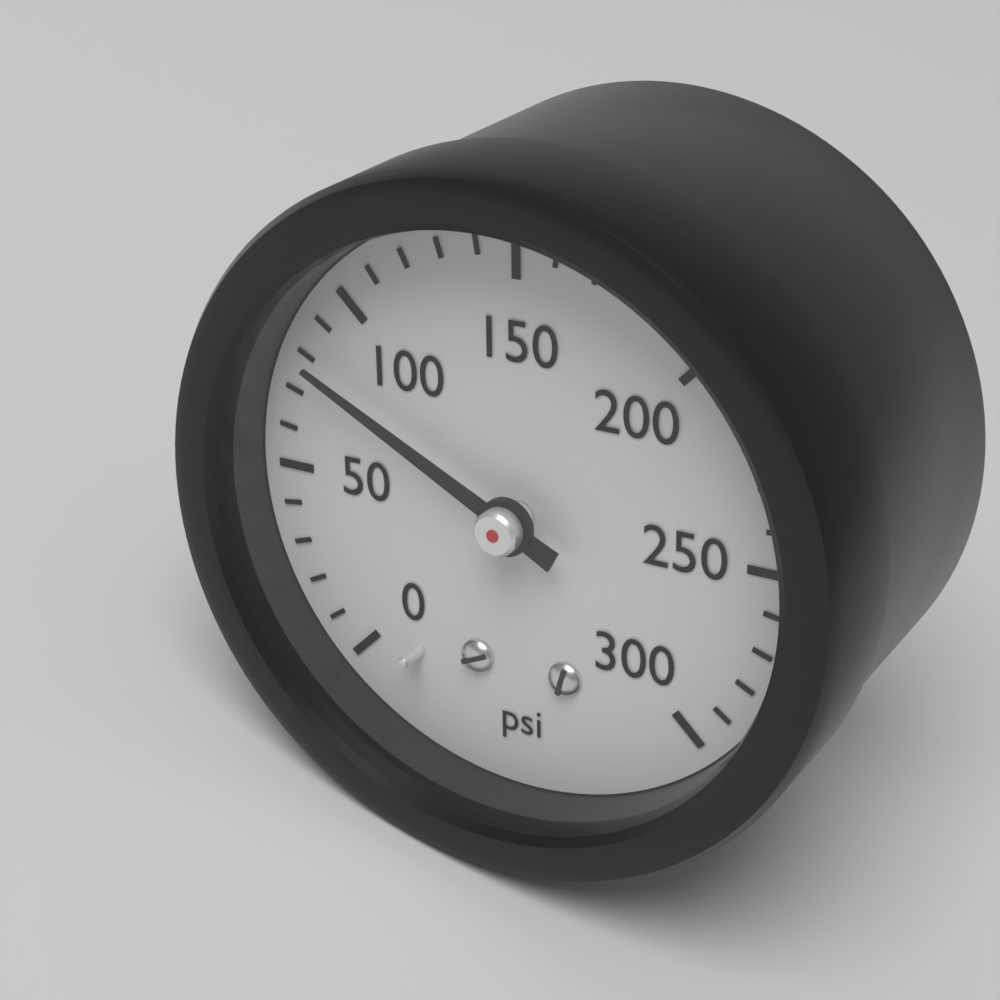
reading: 80 psi
